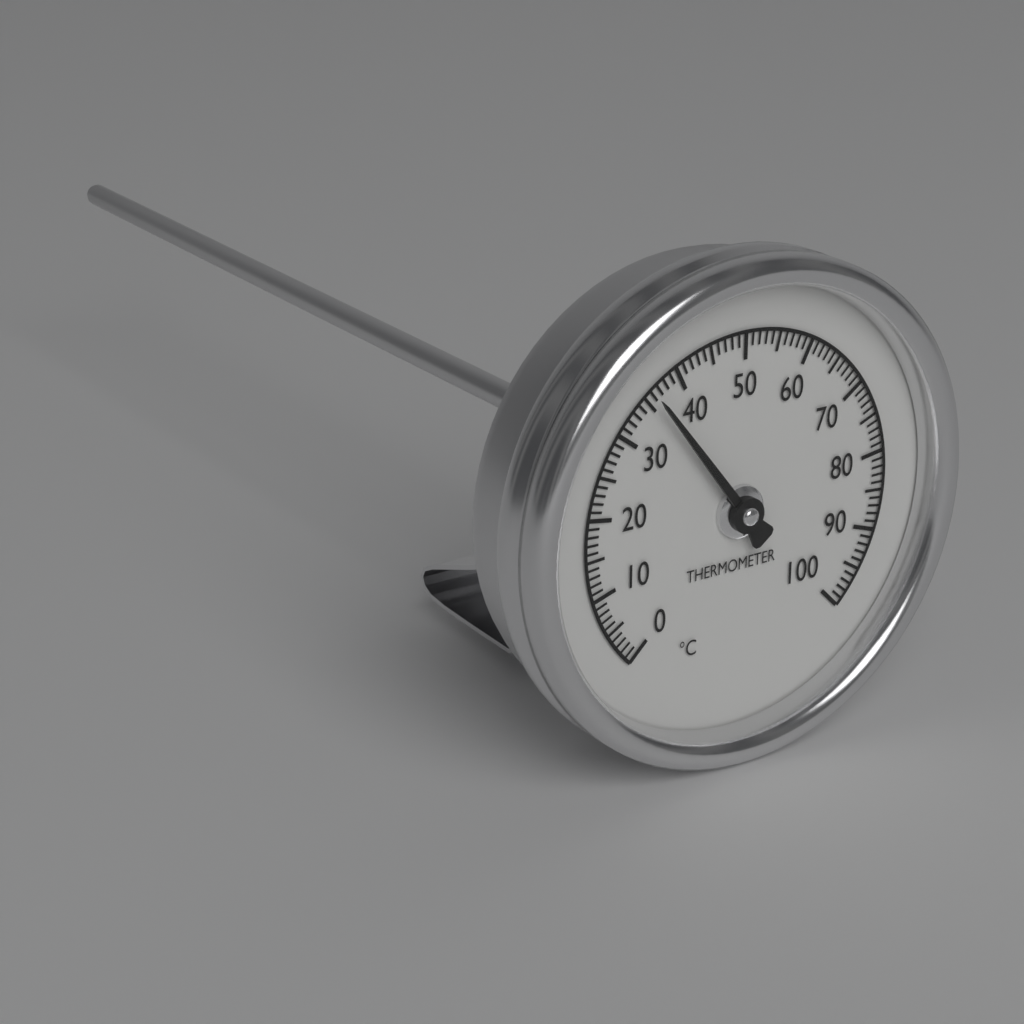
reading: 36 °C
